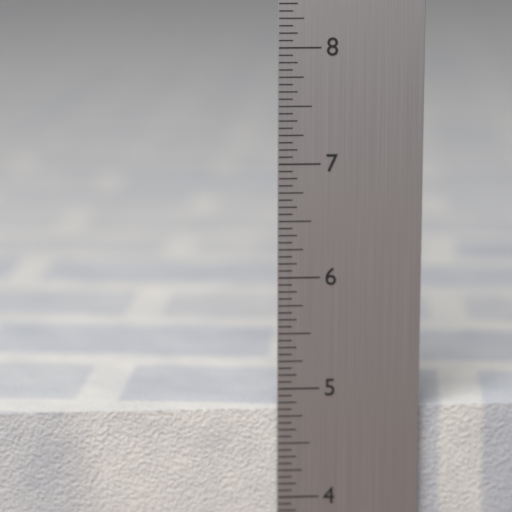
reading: 4.8125 in
